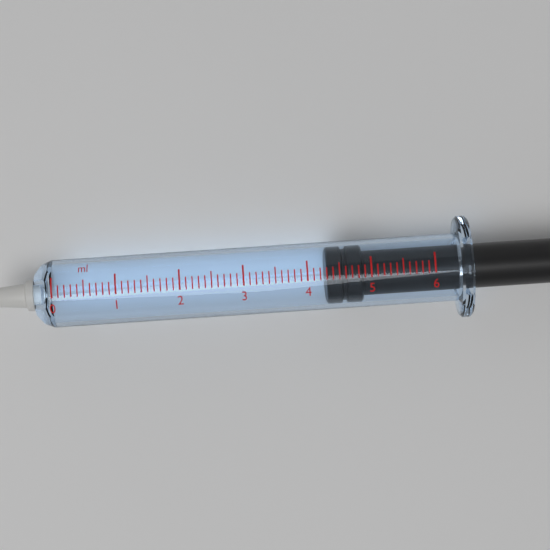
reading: 4.3 ml
